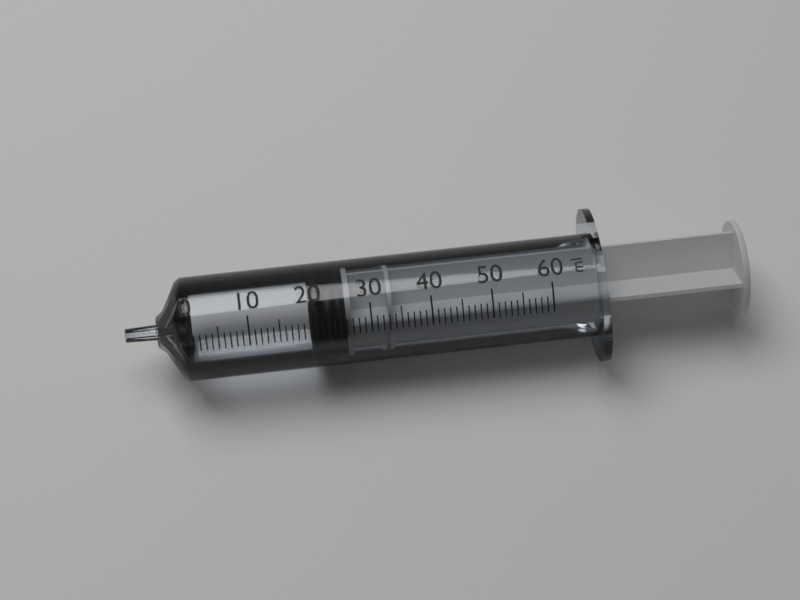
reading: 20 ml
